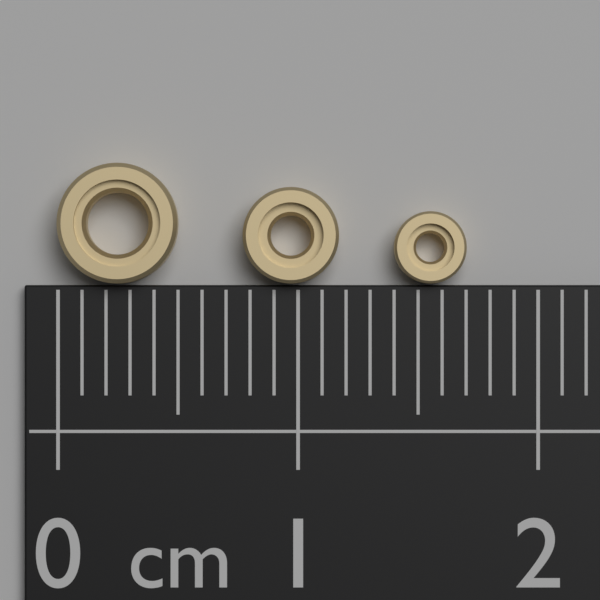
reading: 0.5 cm
